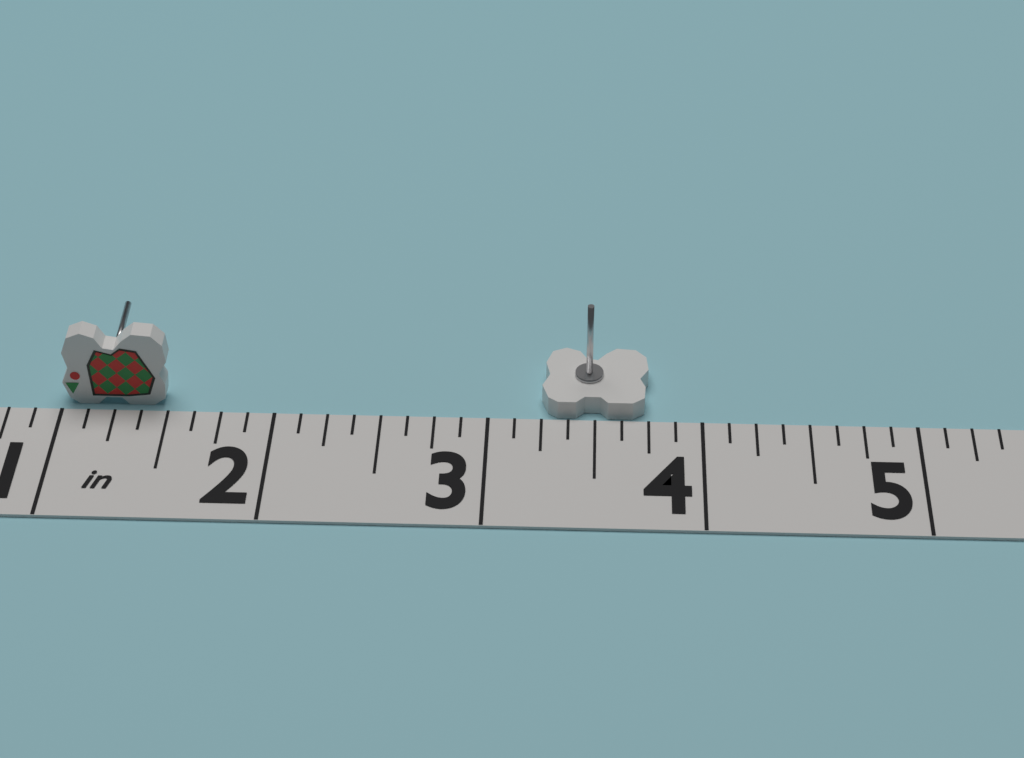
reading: 3.750 in
